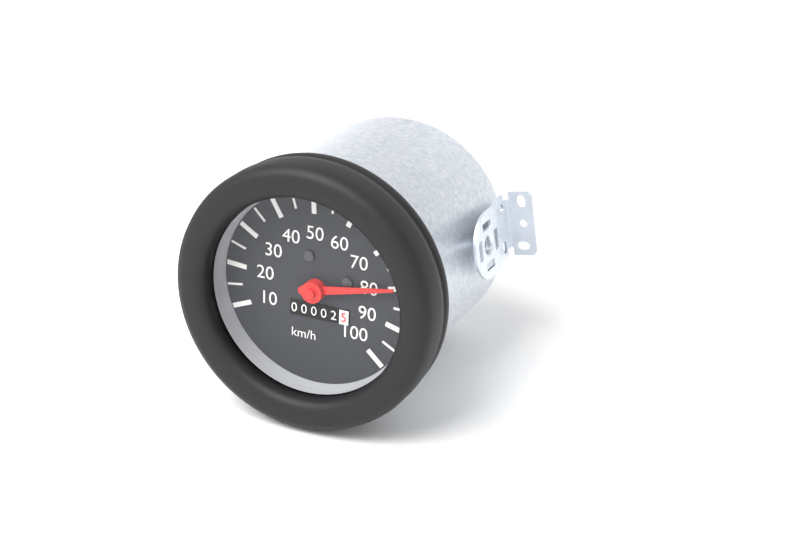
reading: 80 km/h
